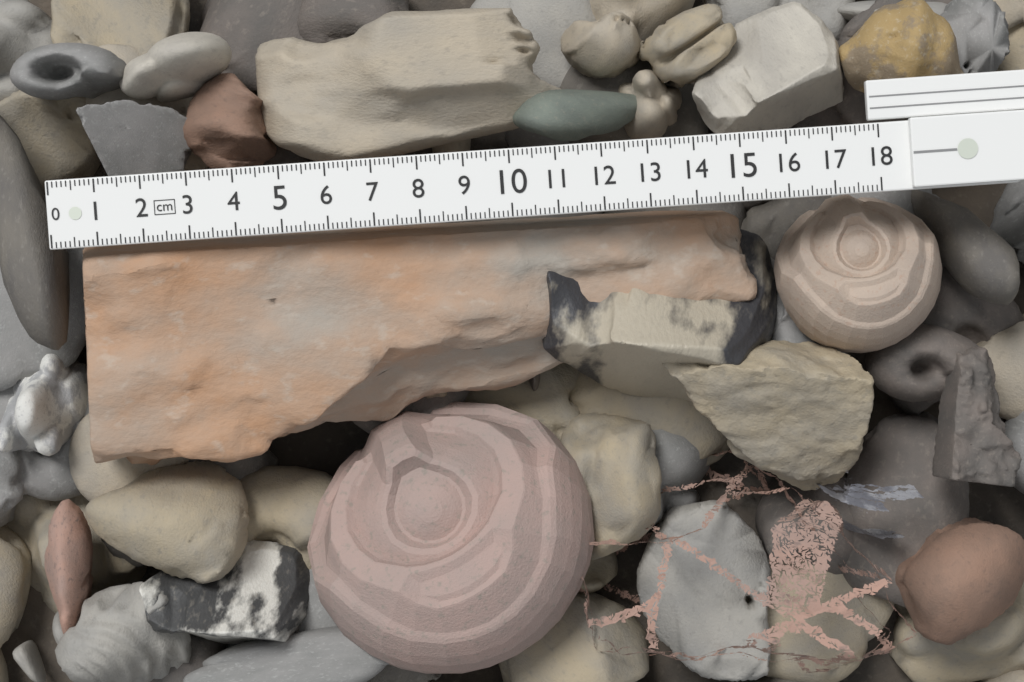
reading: 15.4 cm
